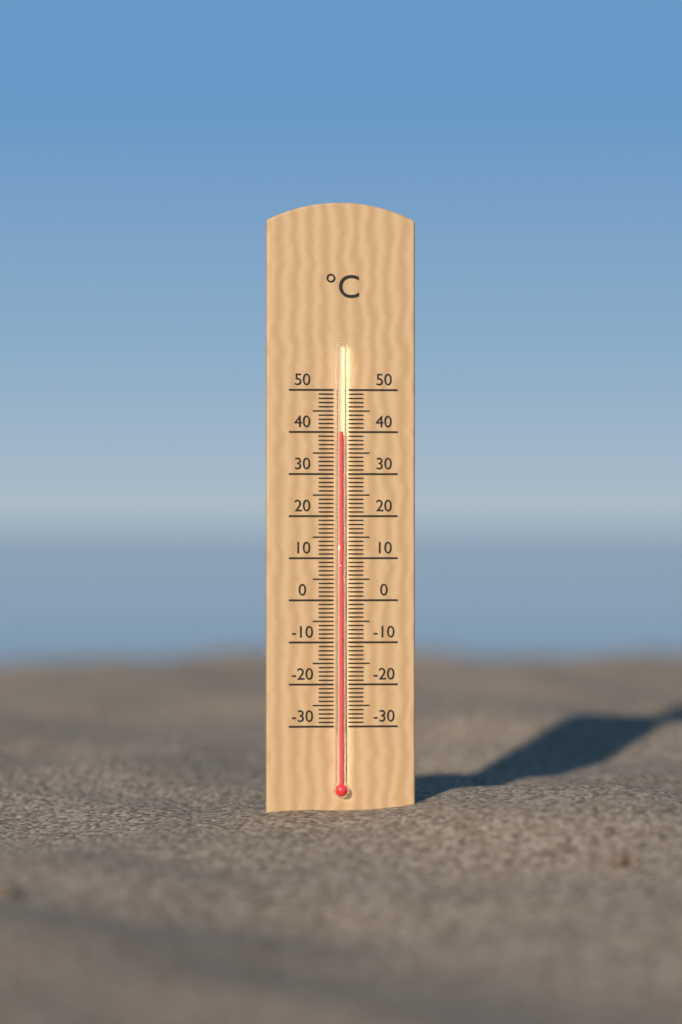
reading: 40 °C
